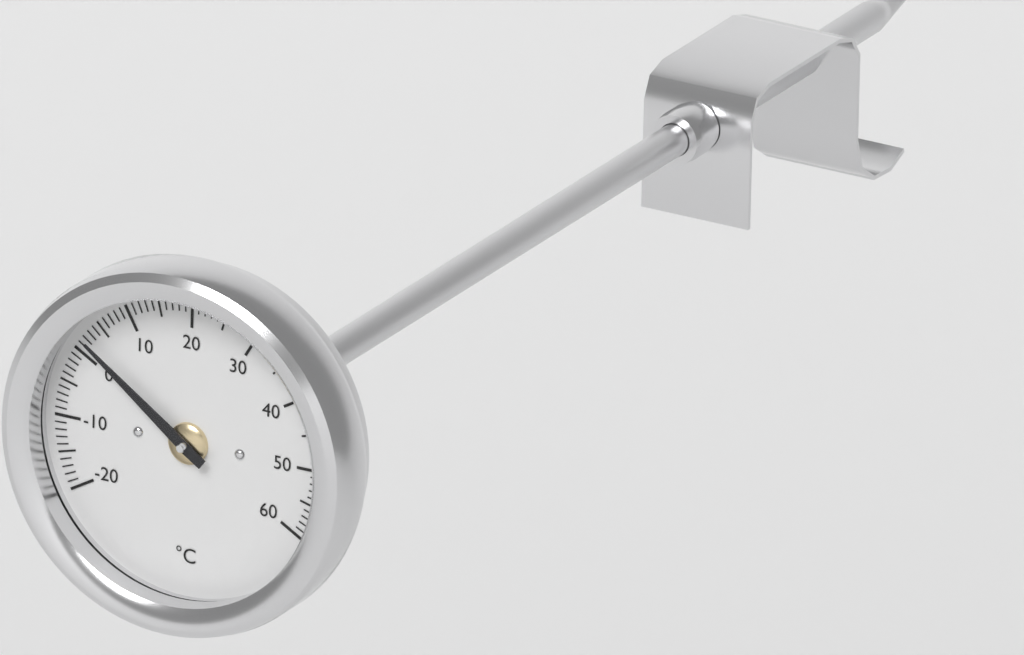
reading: 2 °C
